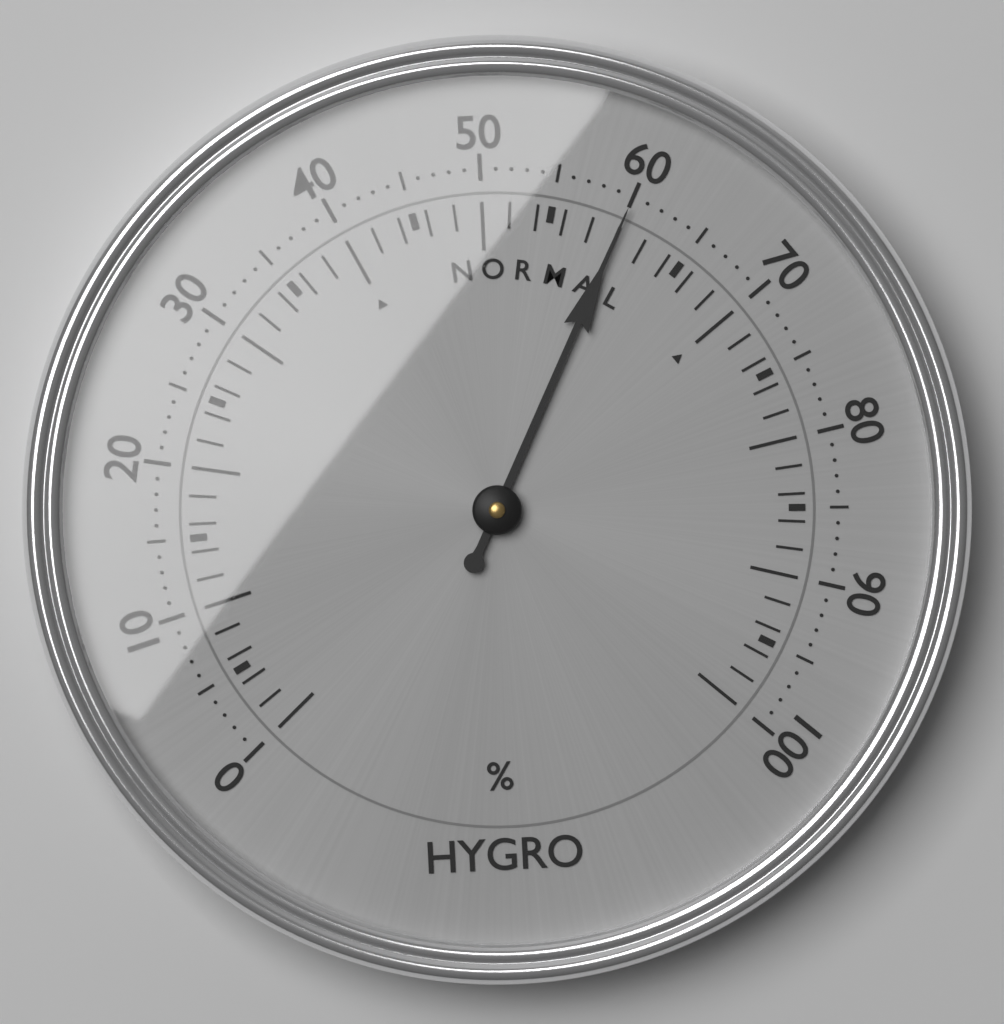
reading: 60 %
